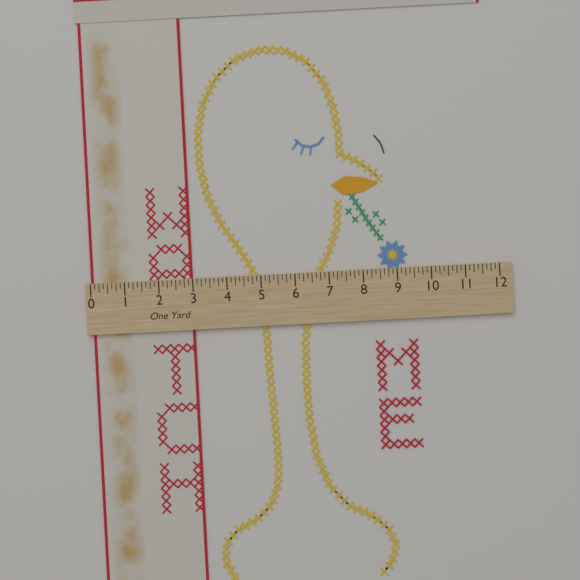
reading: 3.000 in
